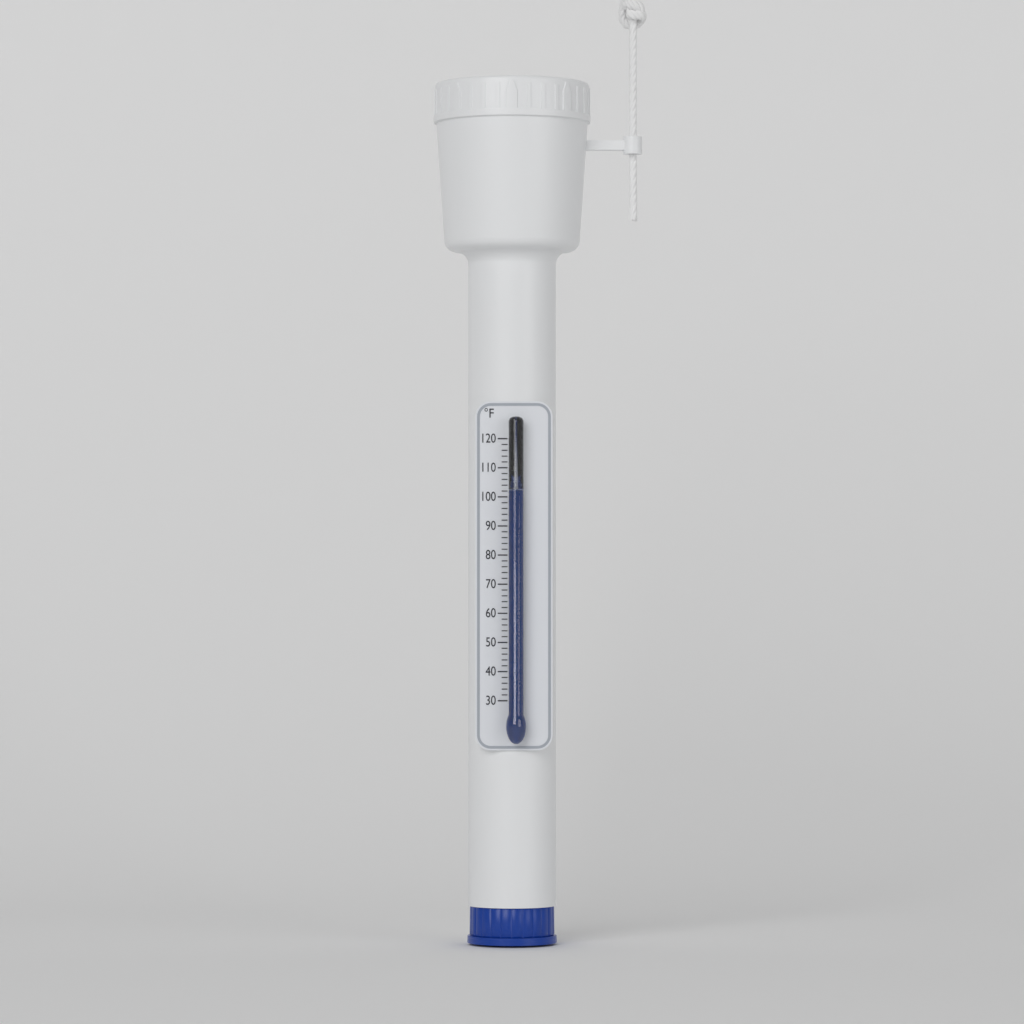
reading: 102 °F
